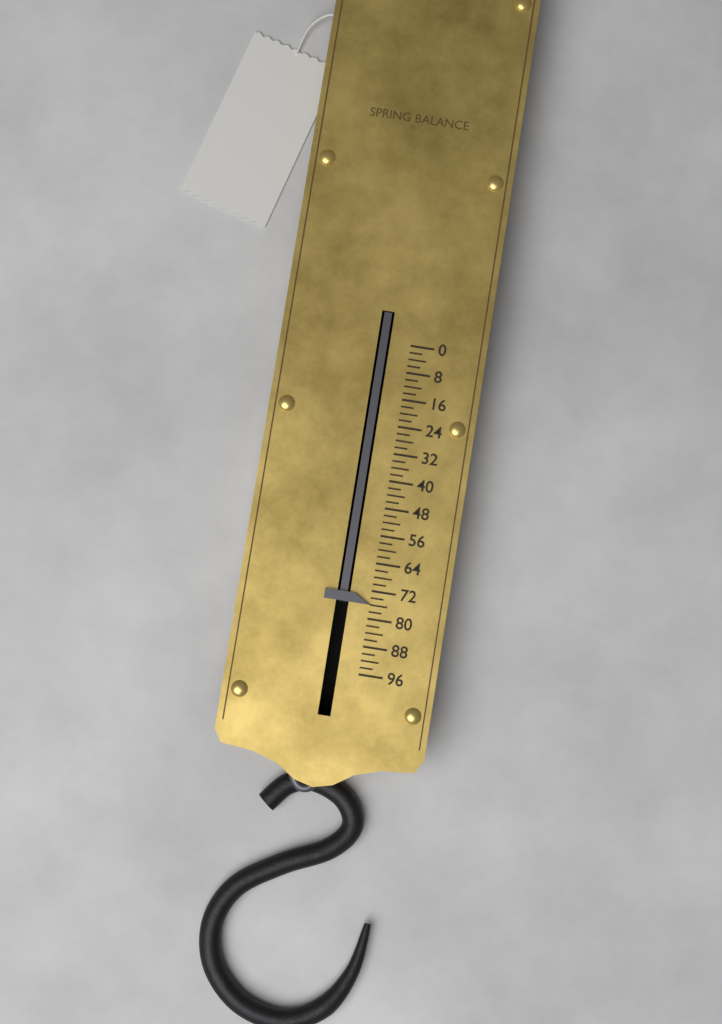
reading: 76 (no unit)
